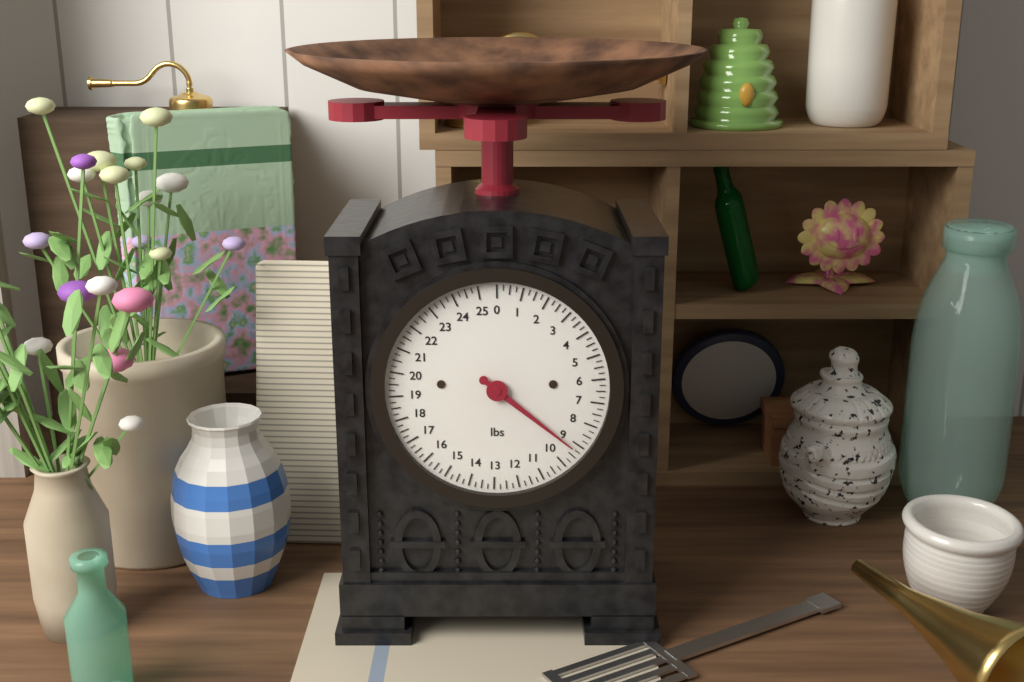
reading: 9.25 lbs
